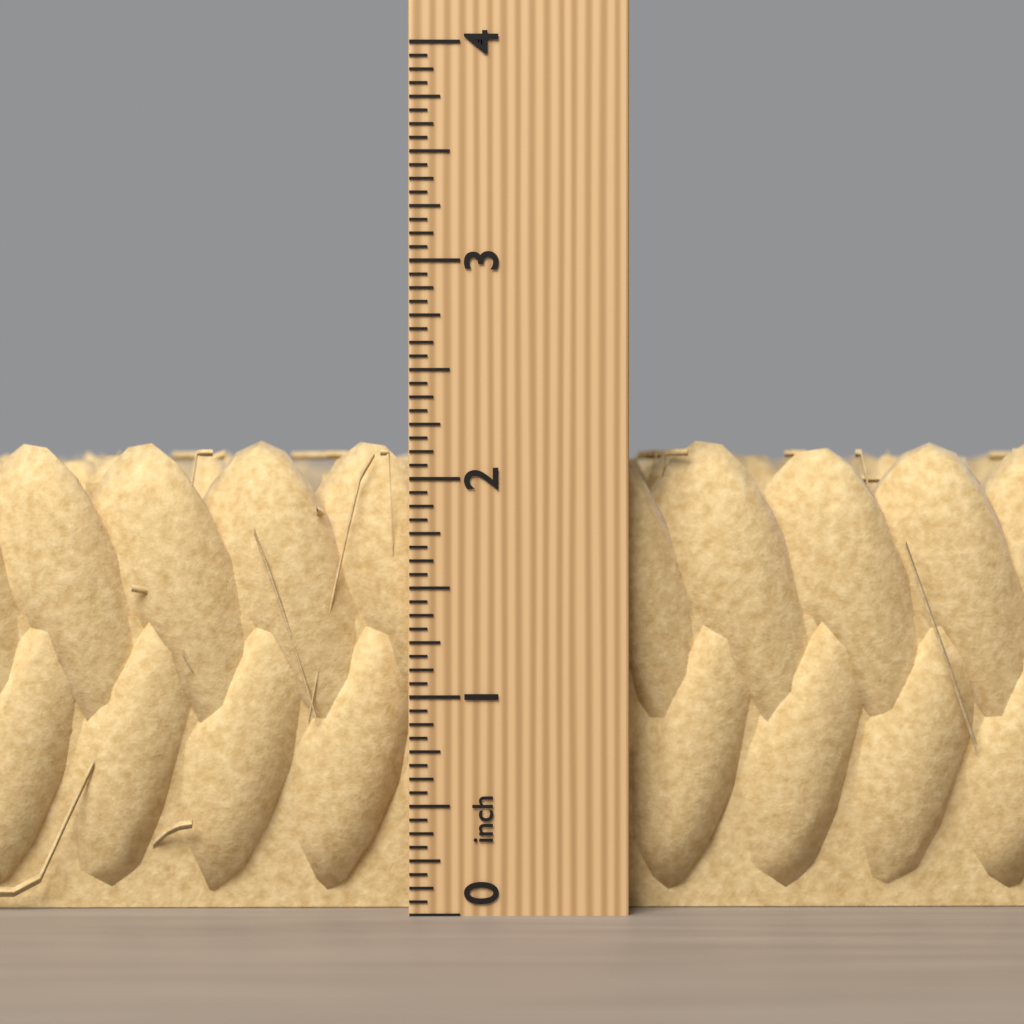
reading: 2.1875 inch
